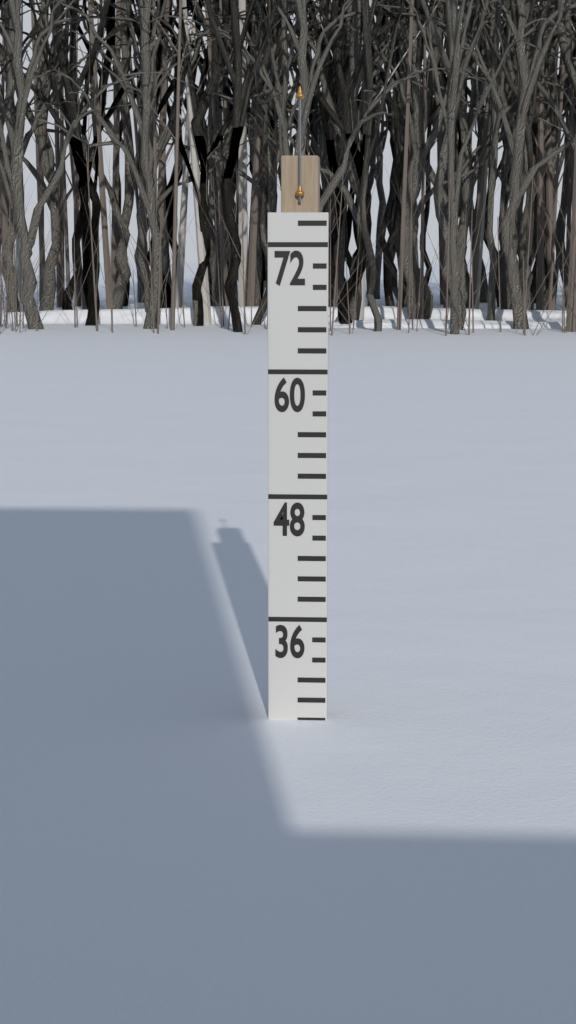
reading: 26 (no unit)
